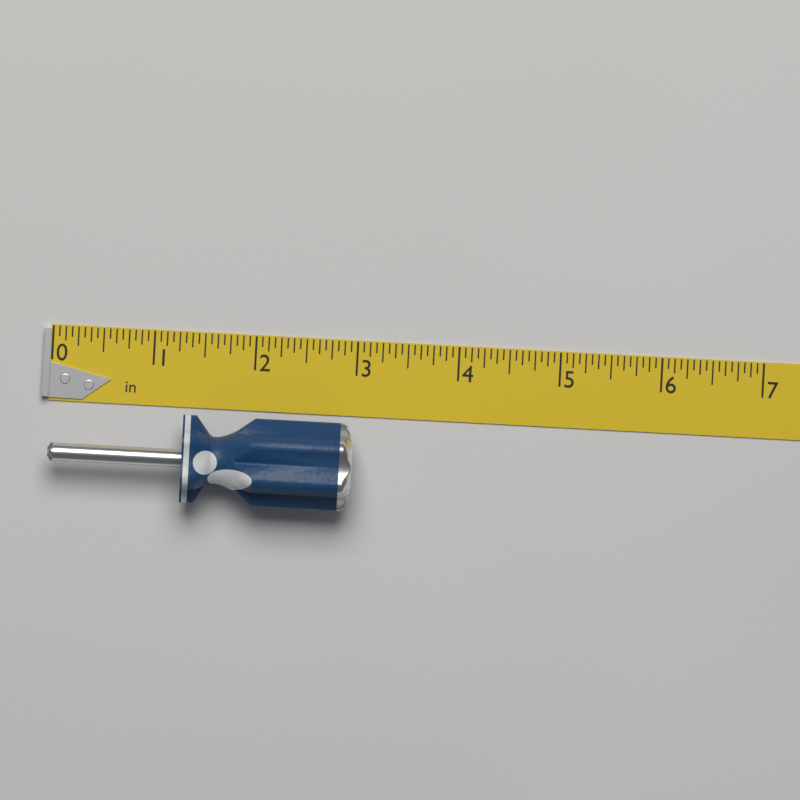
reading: 3.0000 in
